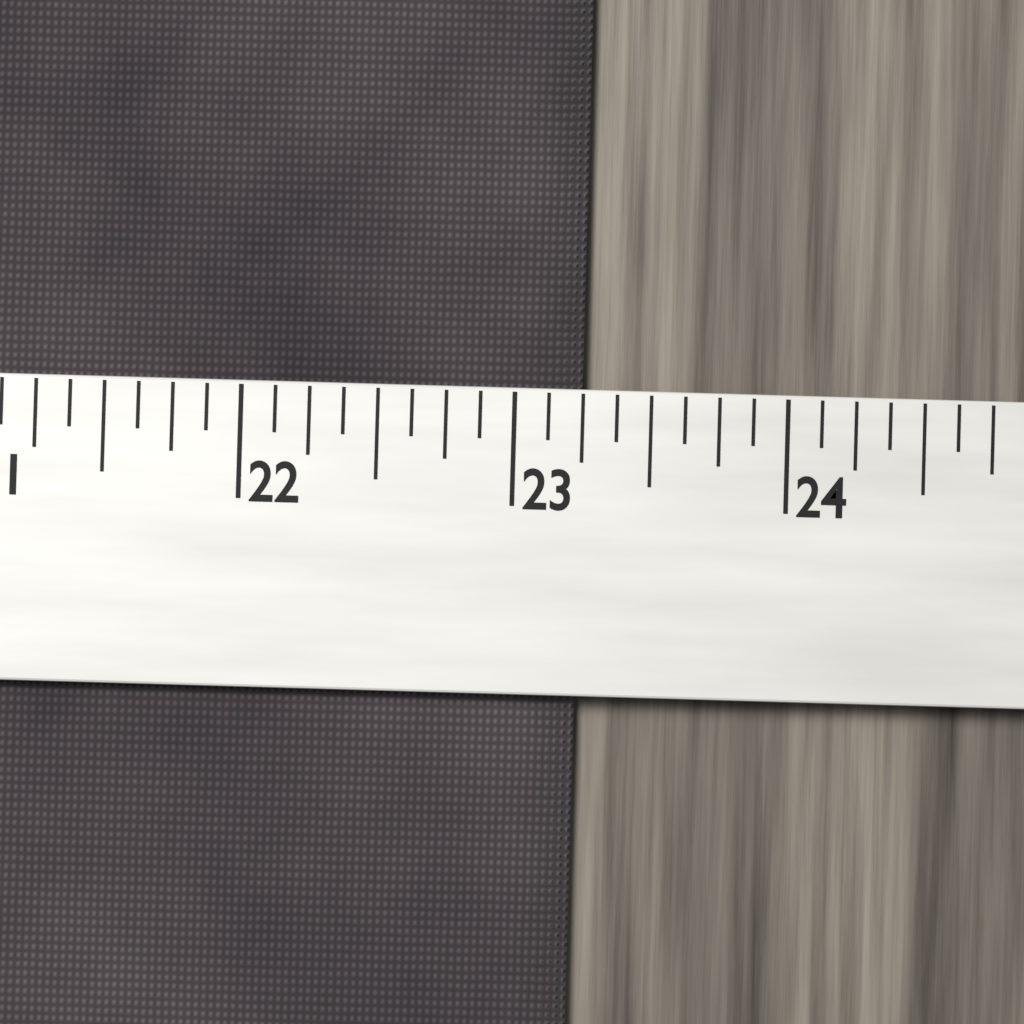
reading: 23.250 (no unit)
